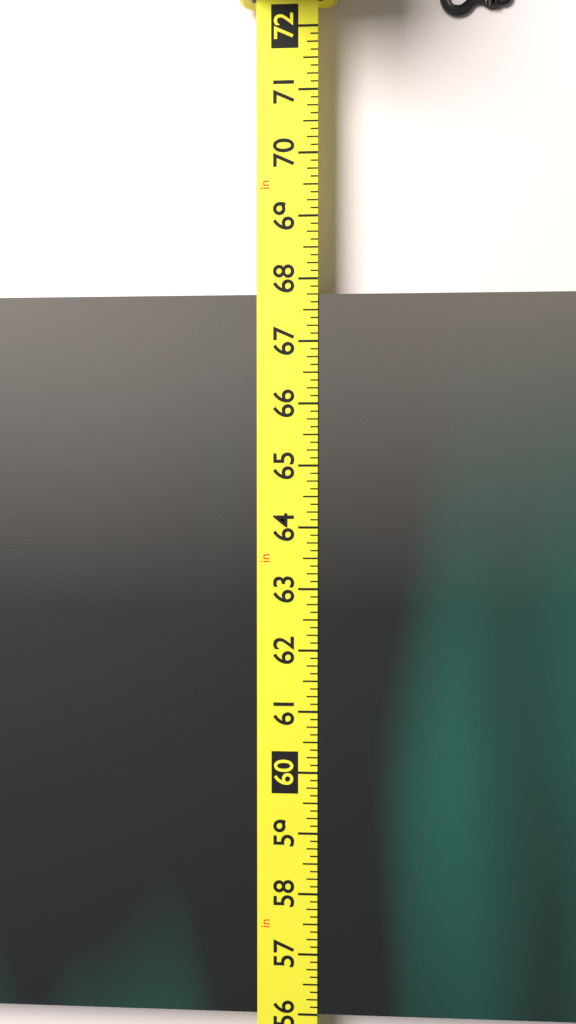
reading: 67.750 in
